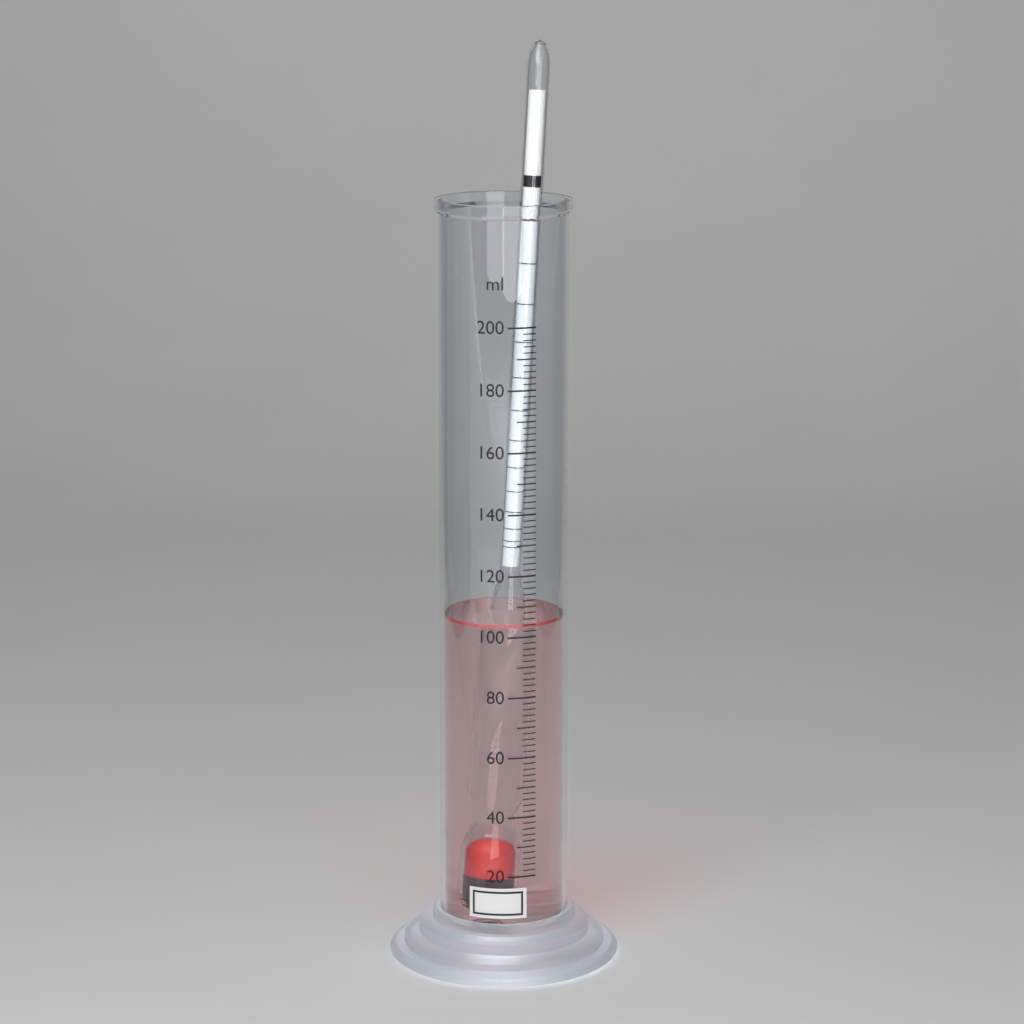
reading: 104 ml
